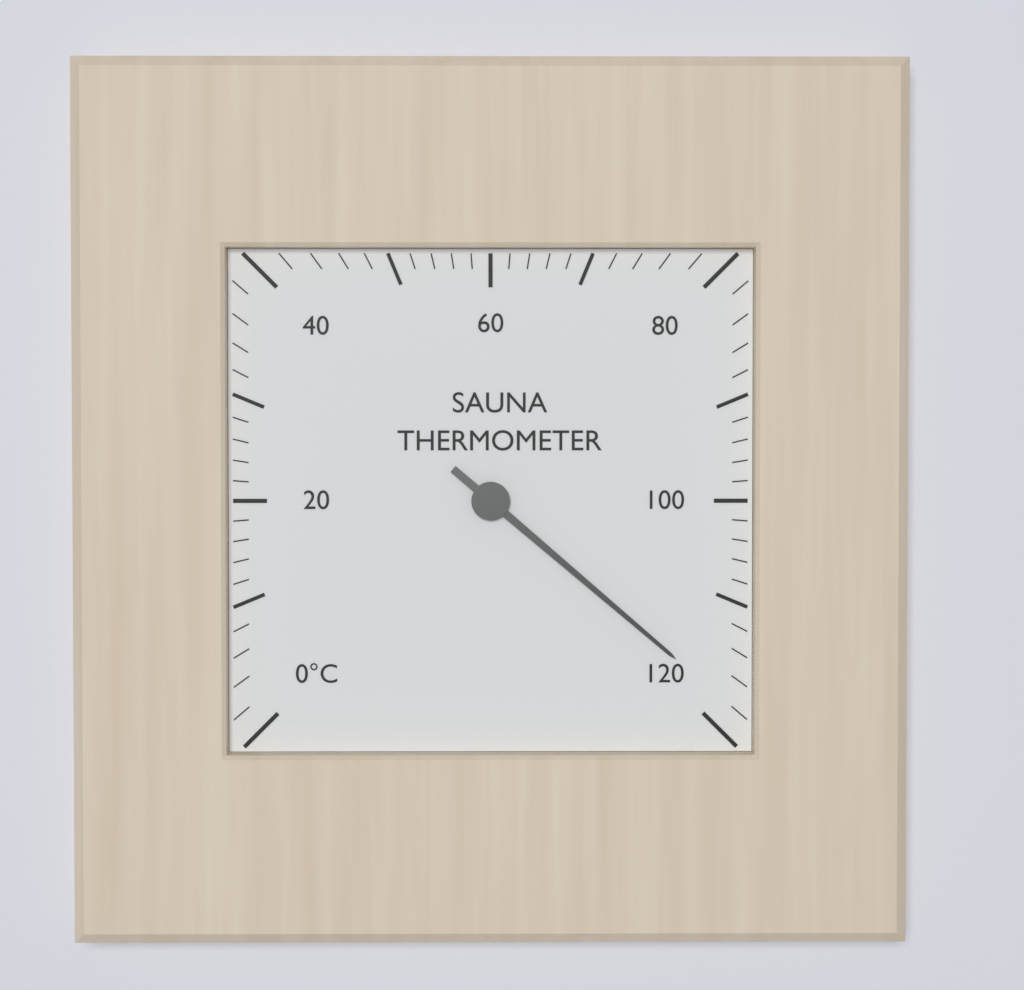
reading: 118 °C
